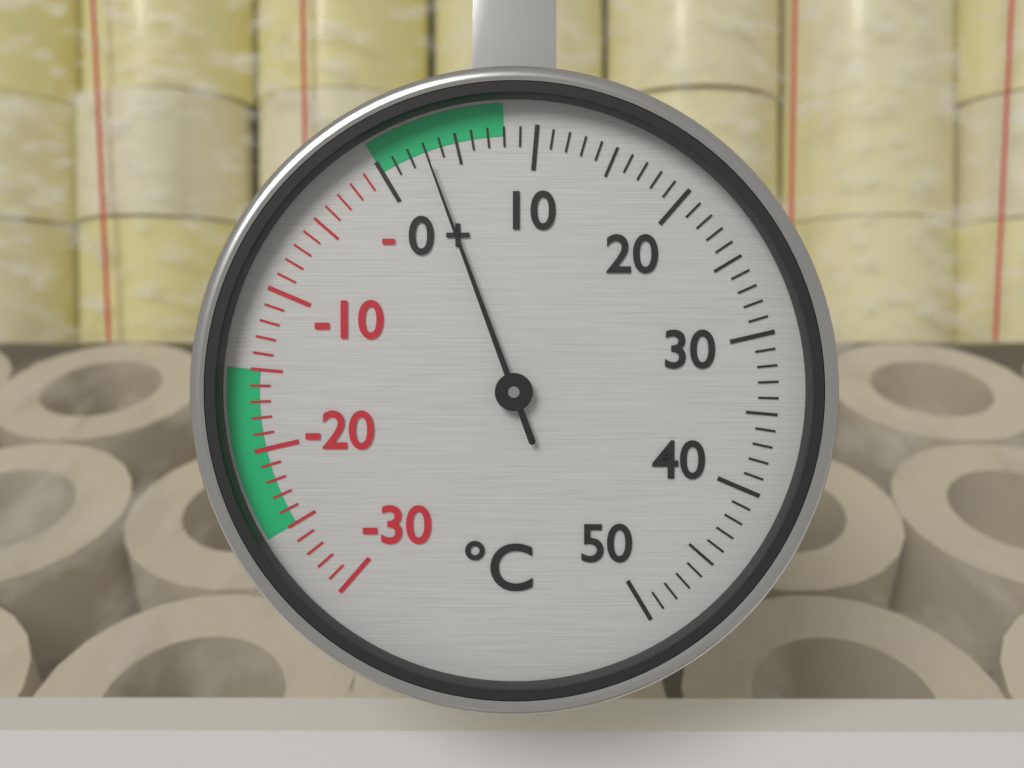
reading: 3 °C
